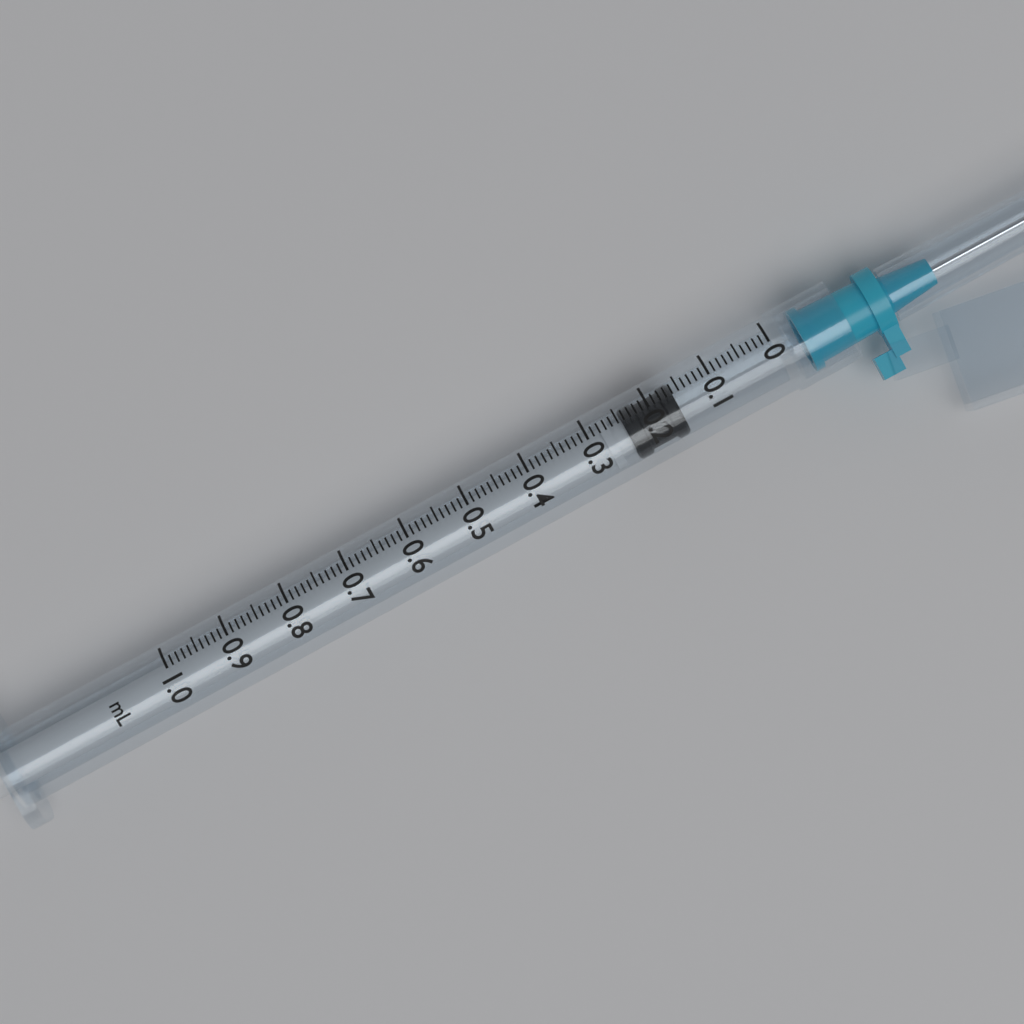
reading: 0.16 ml
